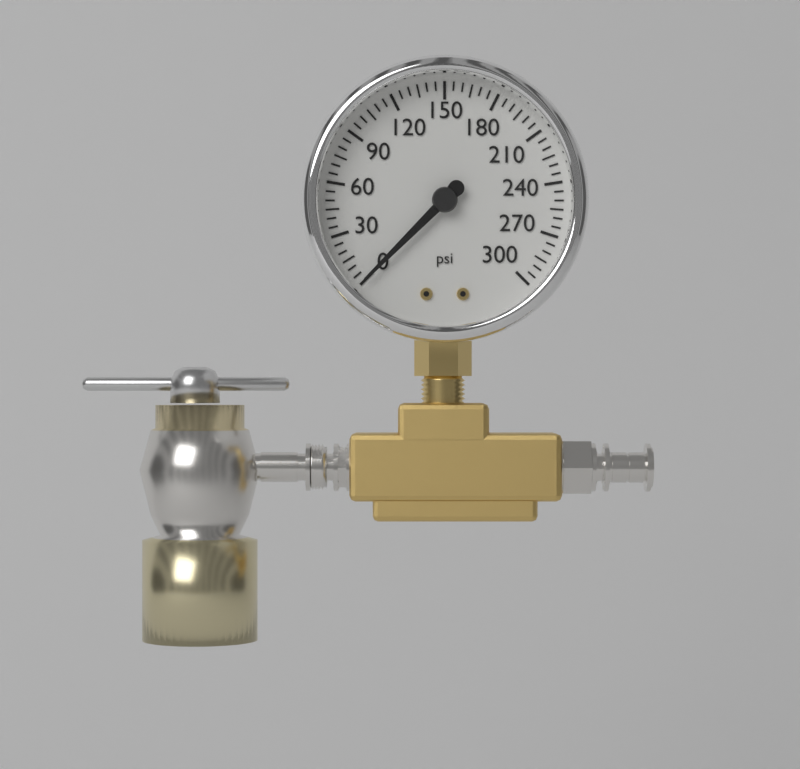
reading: 0 psi
